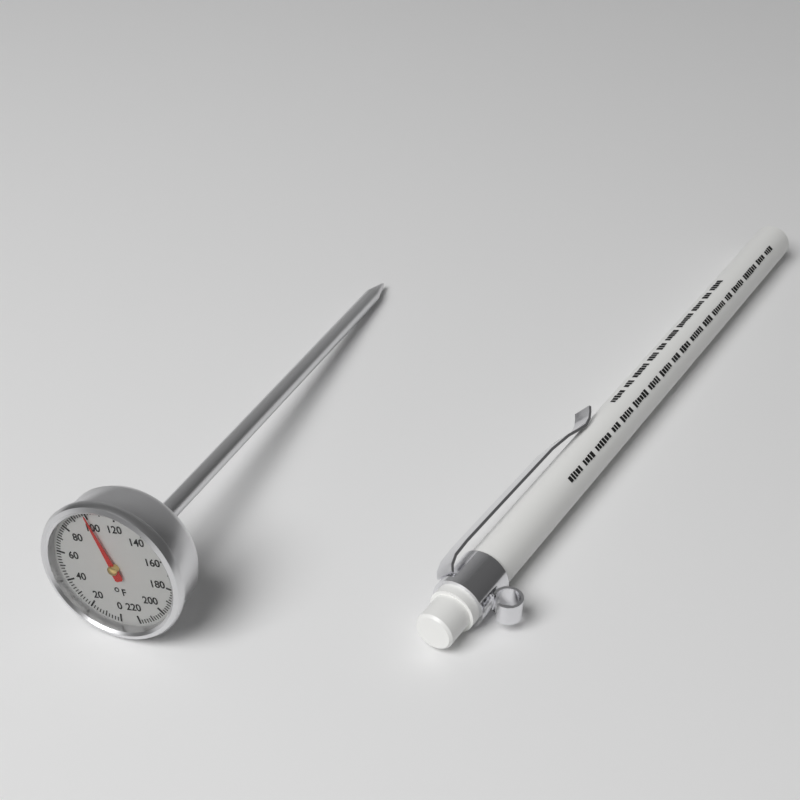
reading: 100 °F
